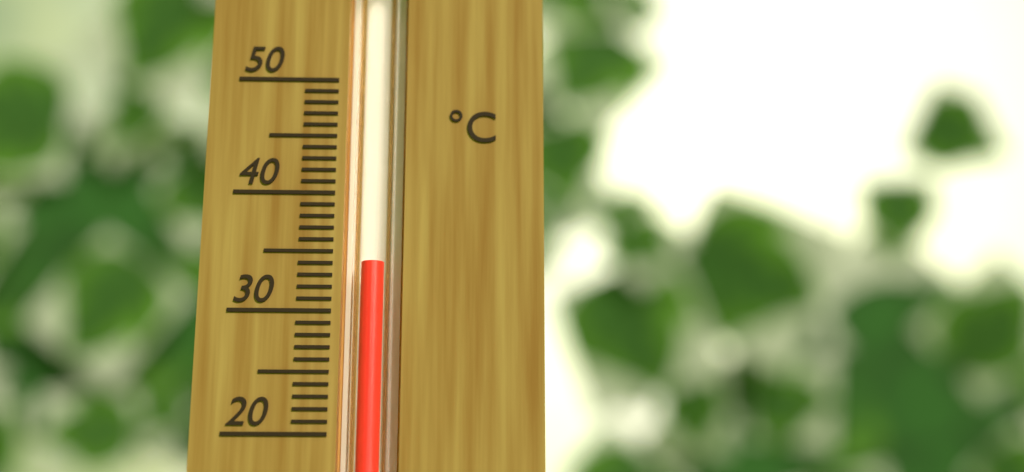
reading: 34 °C
